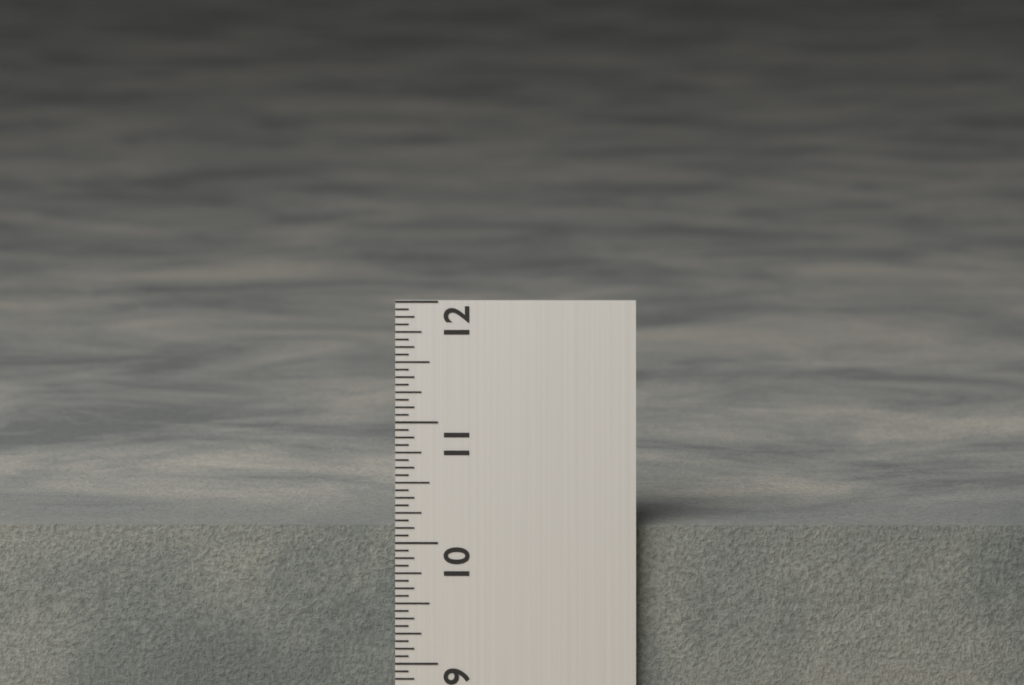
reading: 10.1250 in
